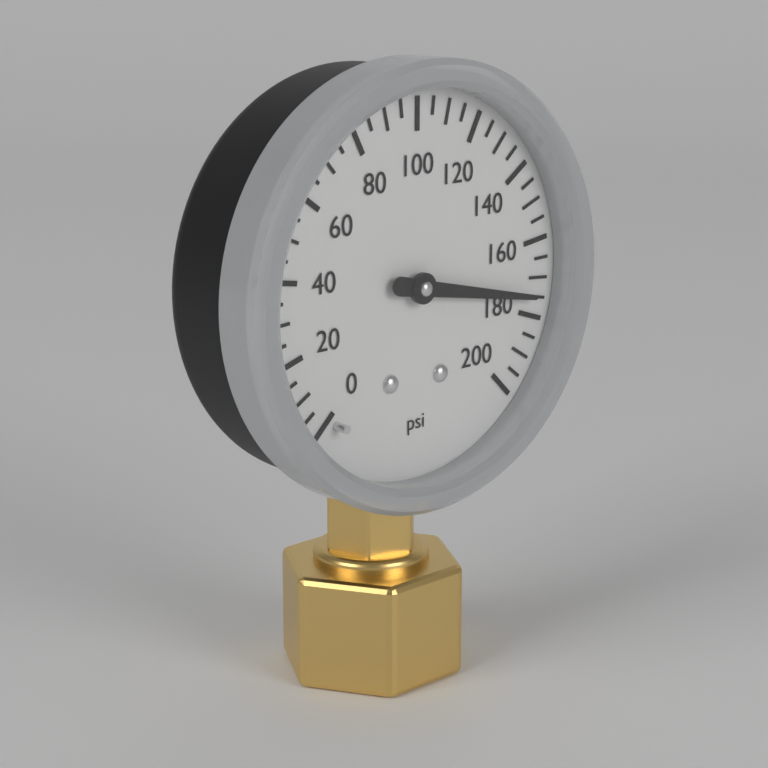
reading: 175 psi
